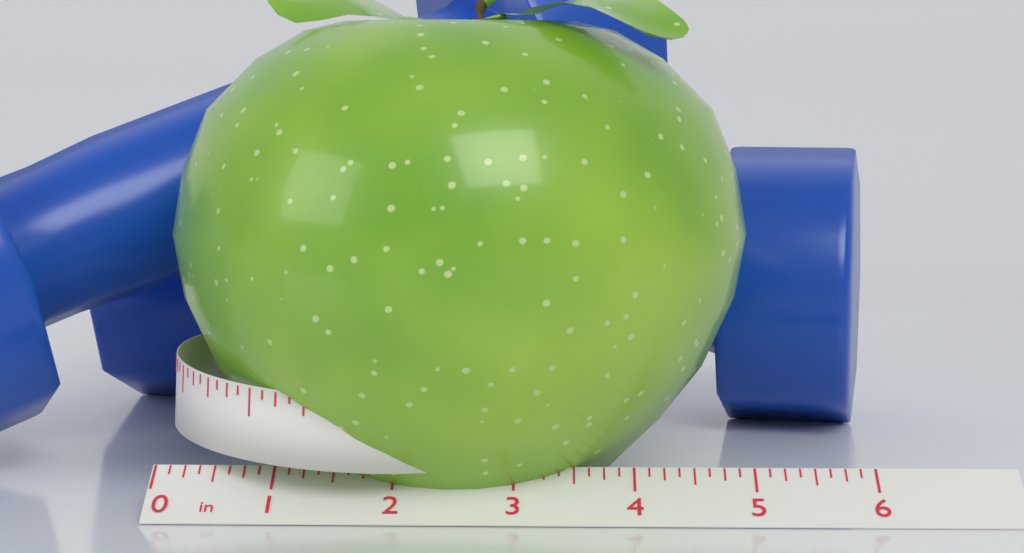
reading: 5.000 in
